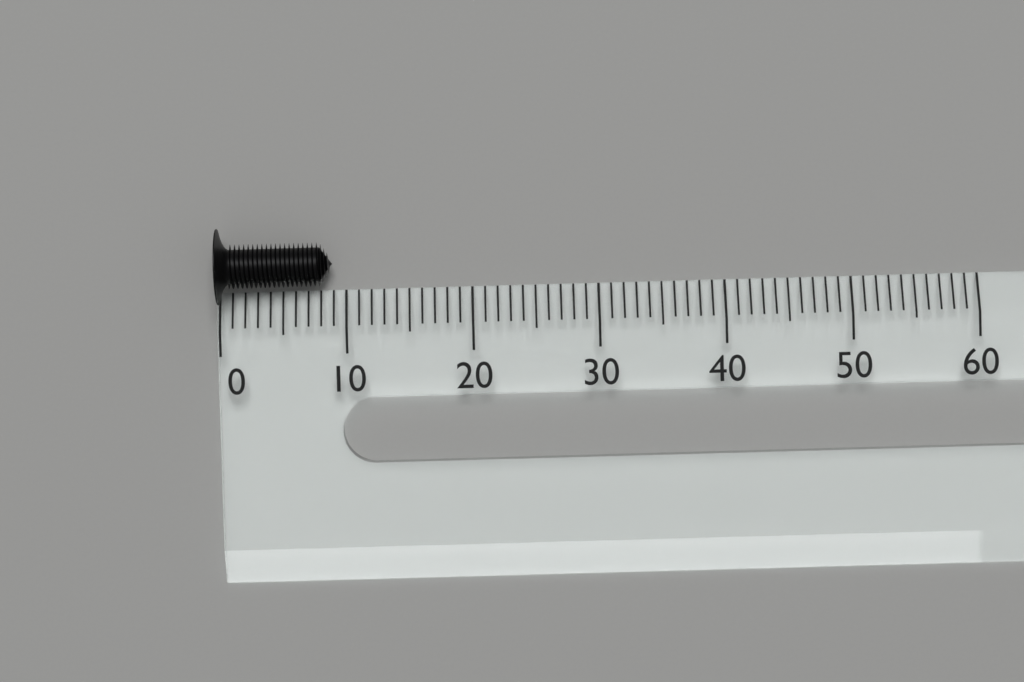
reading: 9 (no unit)
